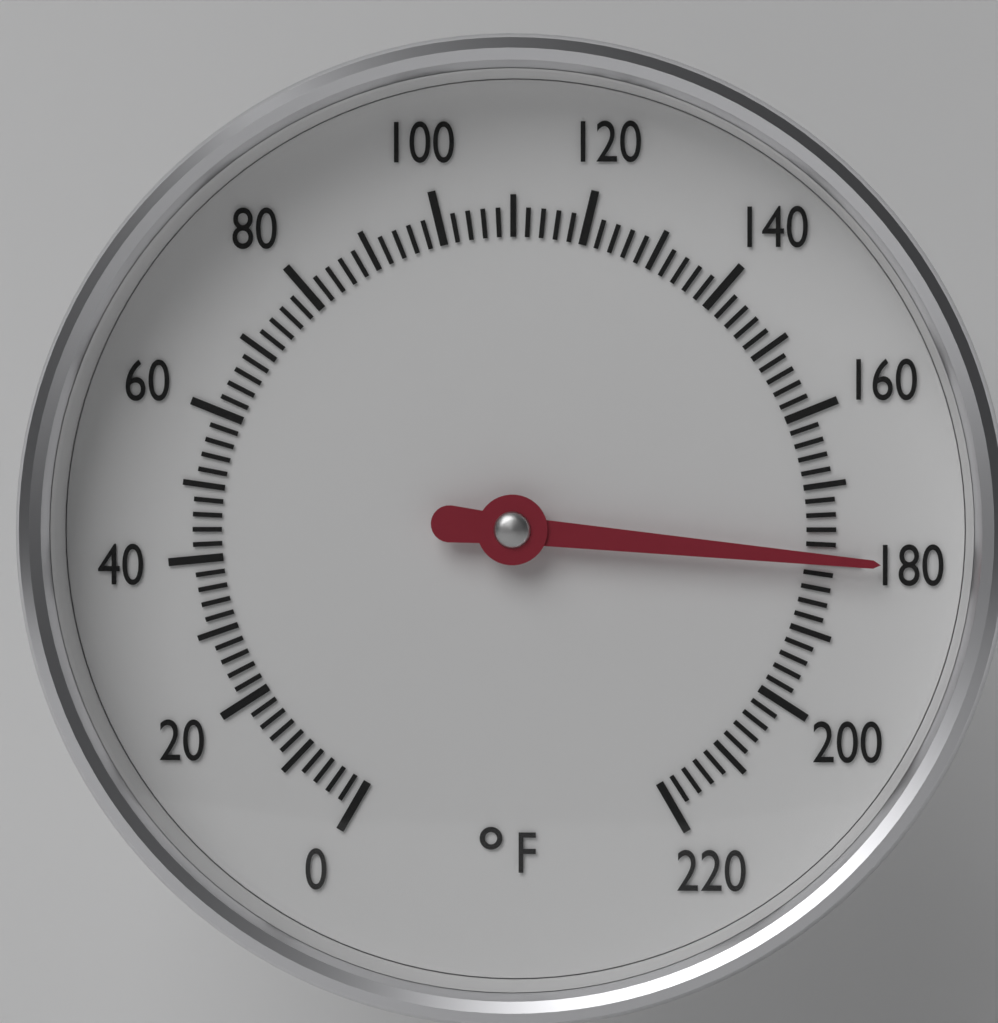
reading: 180 °F
